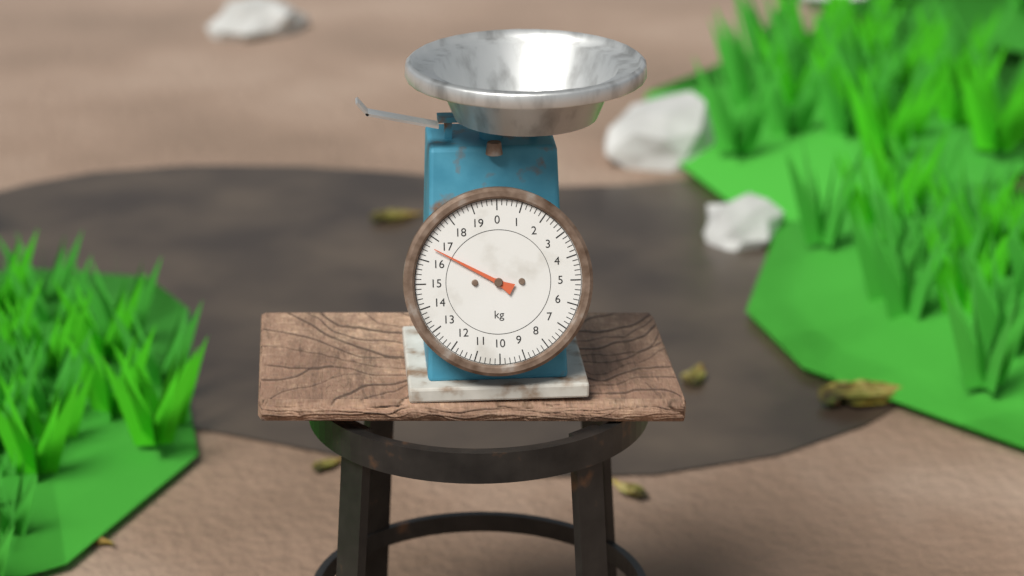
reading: 16.6 kg
